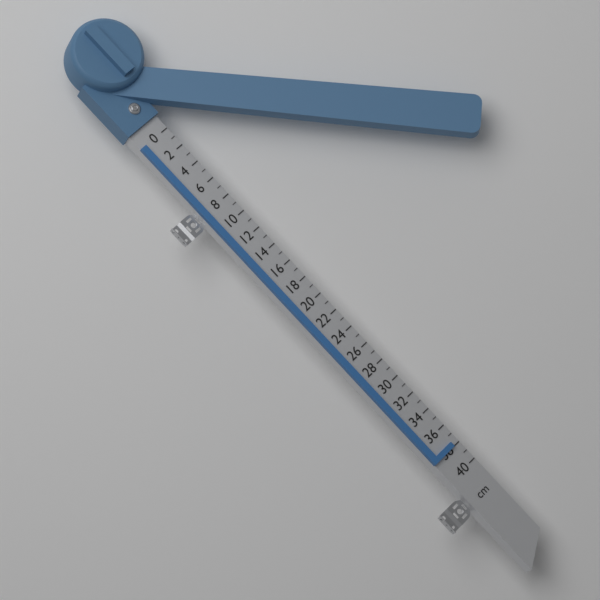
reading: 38 cm
